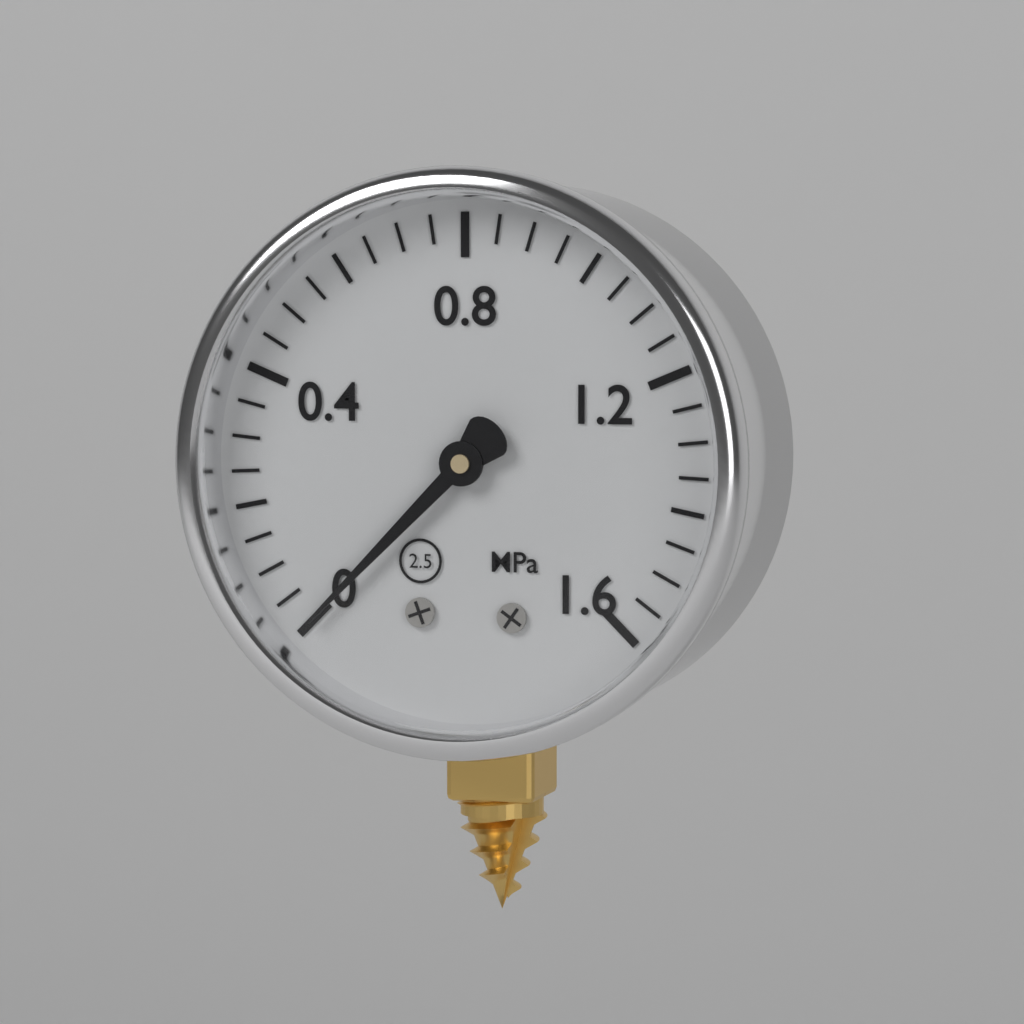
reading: 0.00 MPa
